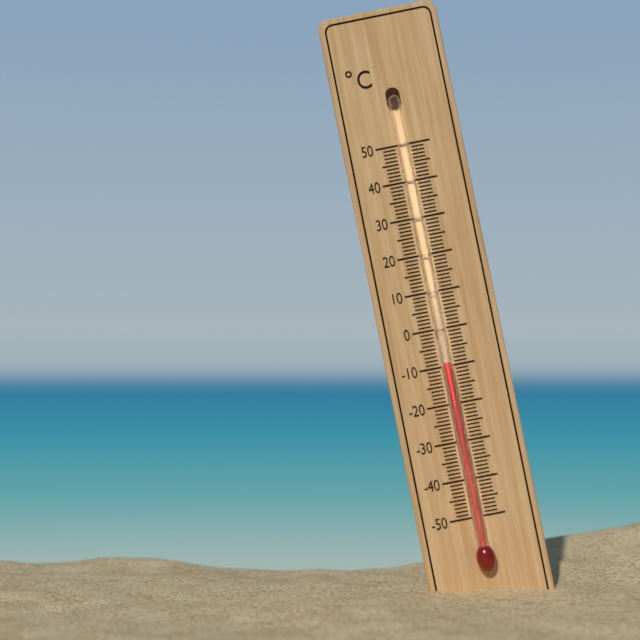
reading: -9 °C
